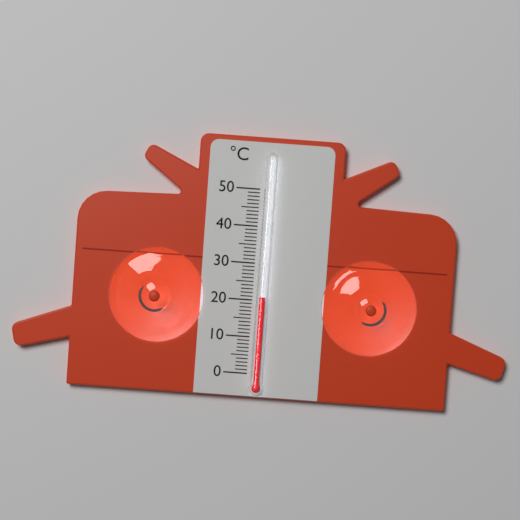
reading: 21 °C
